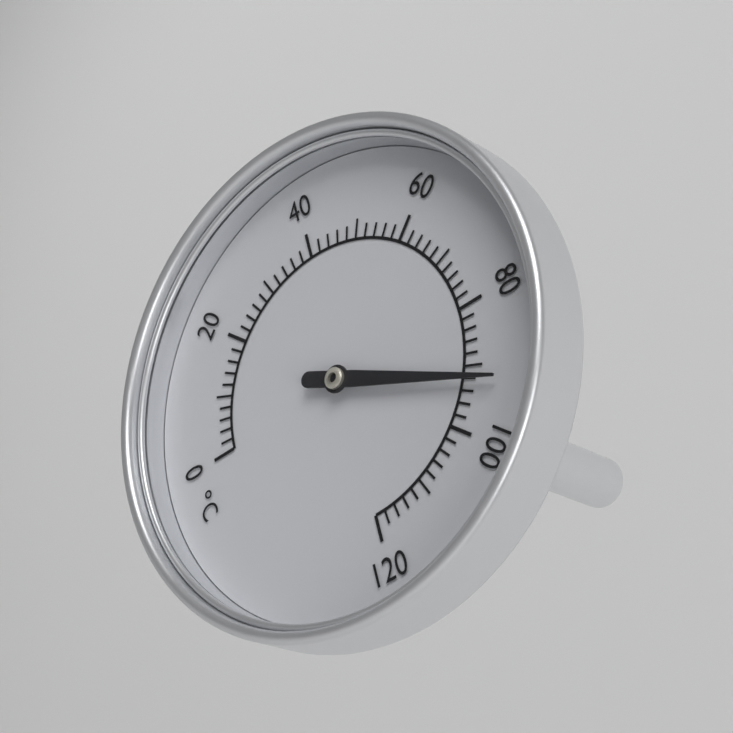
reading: 92 °C
